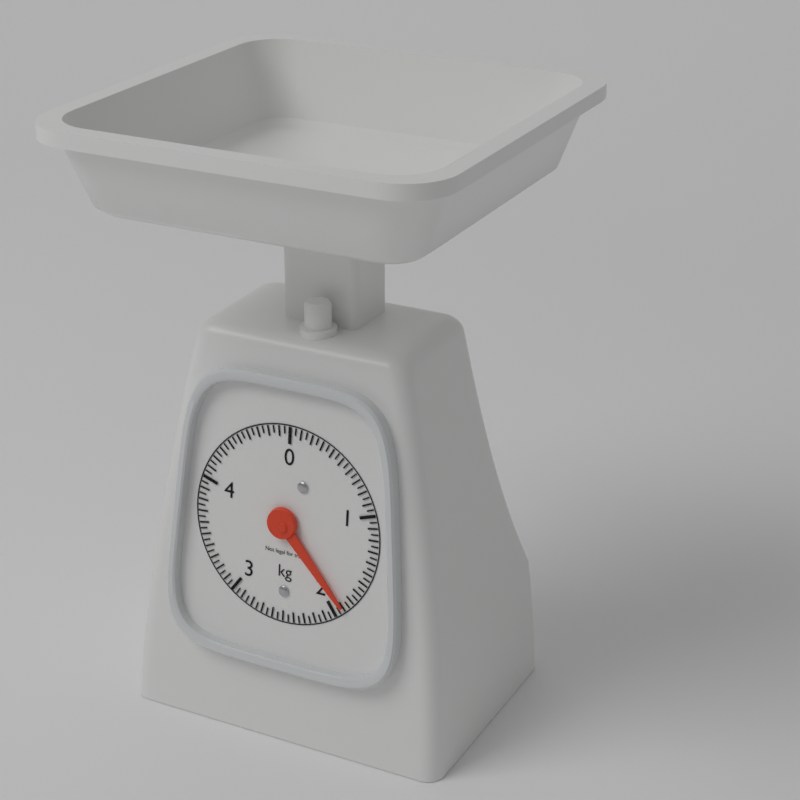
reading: 1.90 kg
